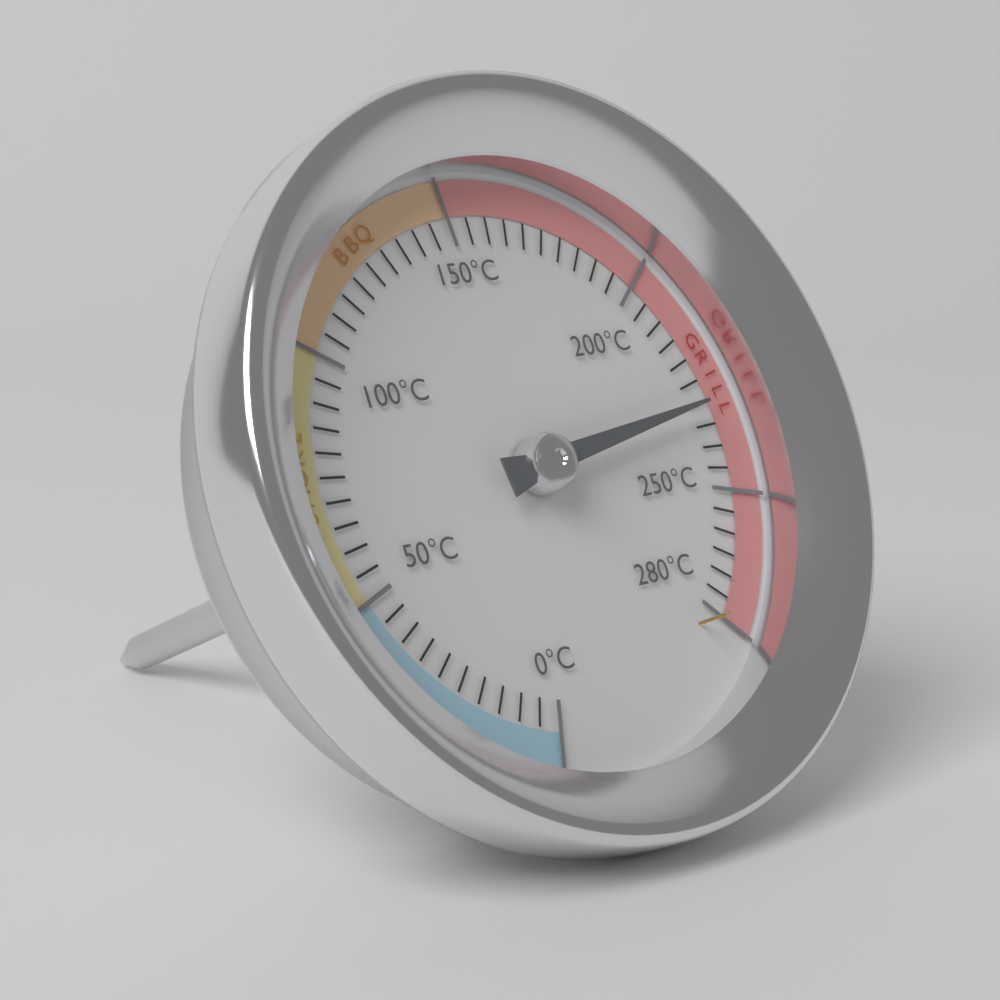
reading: 230 °C
